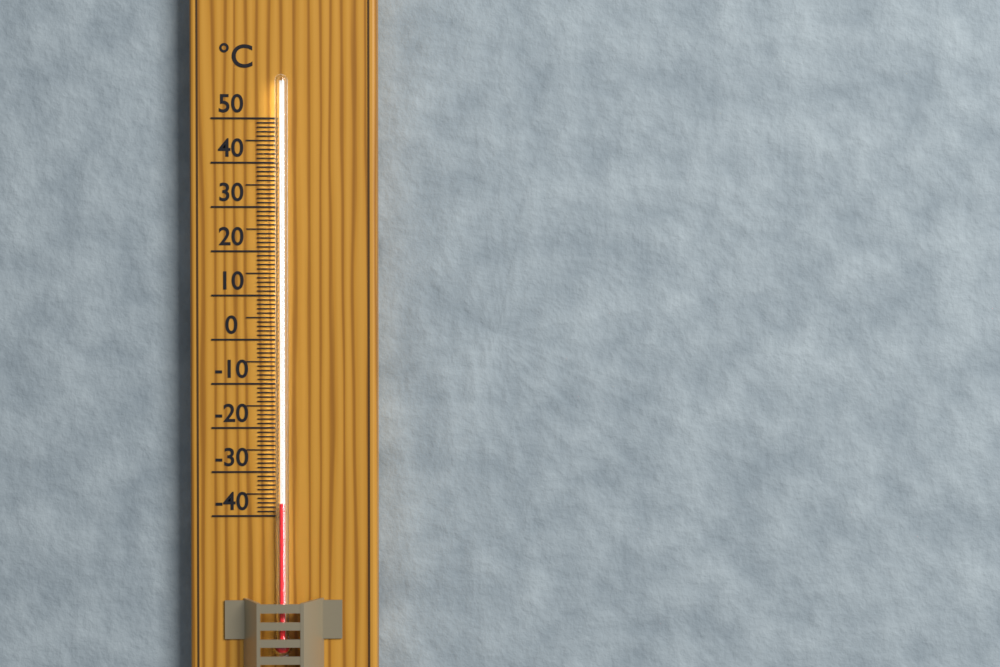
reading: -37 °C
